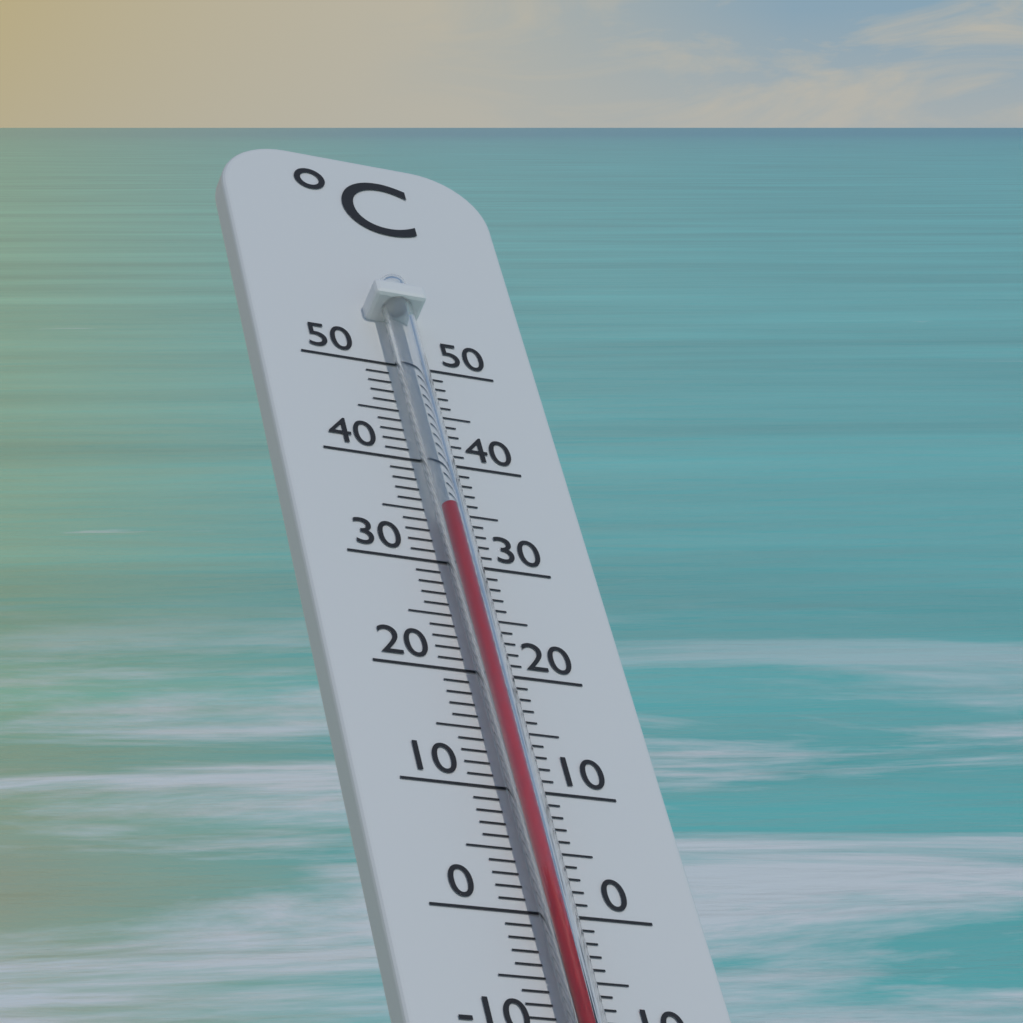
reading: 34 °C
